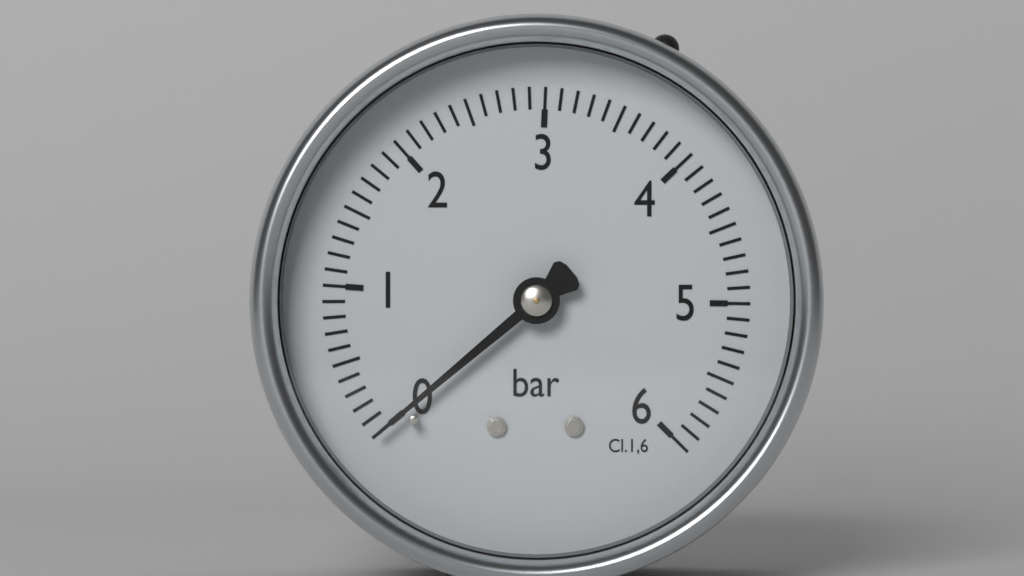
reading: 0.0 bar
